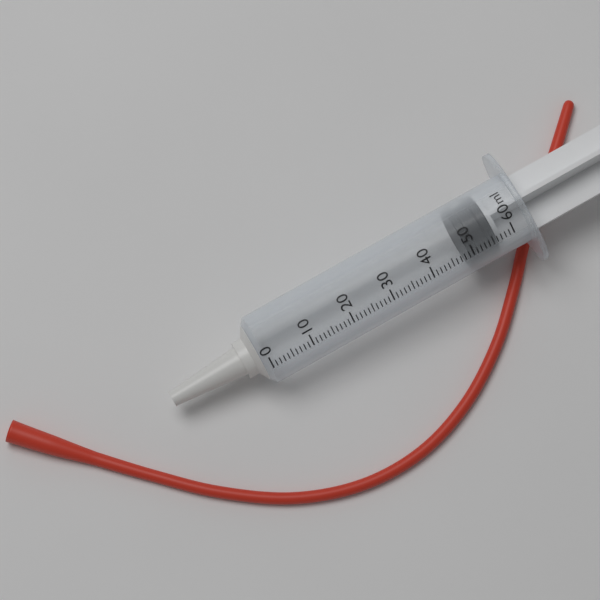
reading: 49 ml
